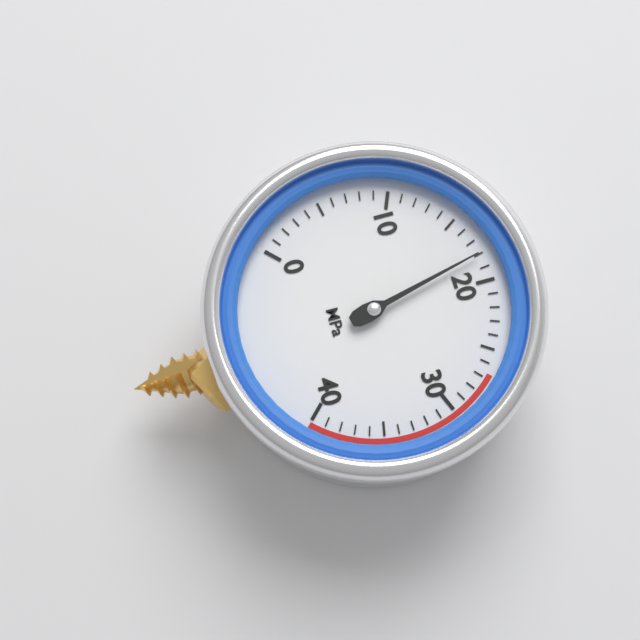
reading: 18 MPa
